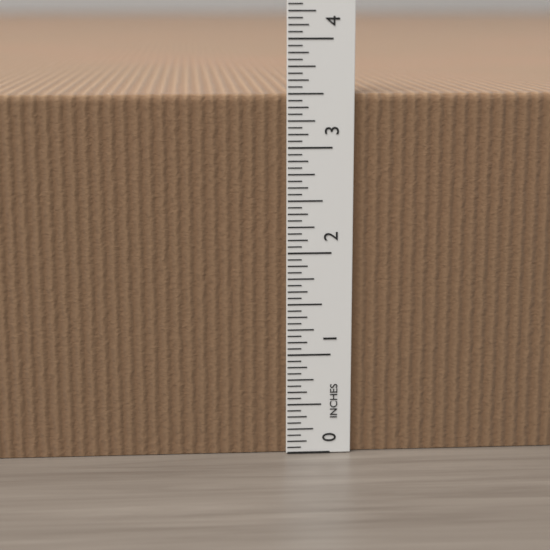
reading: 3.5000 in
